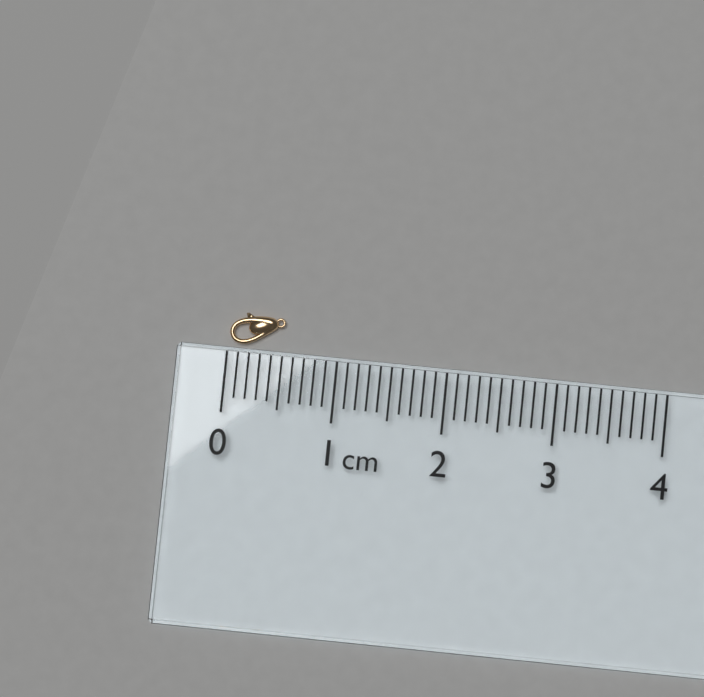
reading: 0.5 cm
